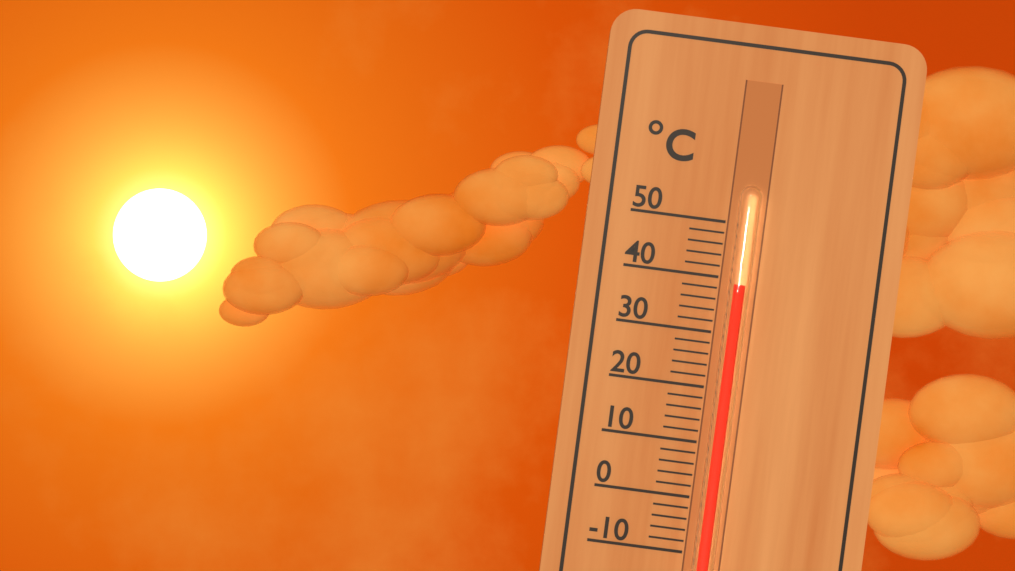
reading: 39 °C
